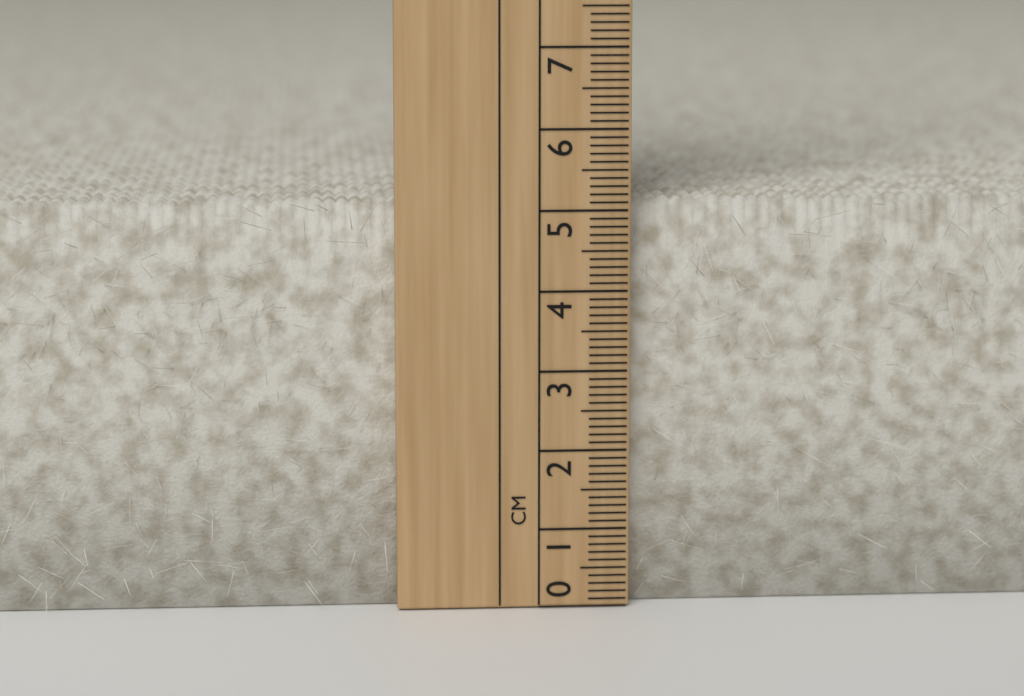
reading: 5.1 cm
